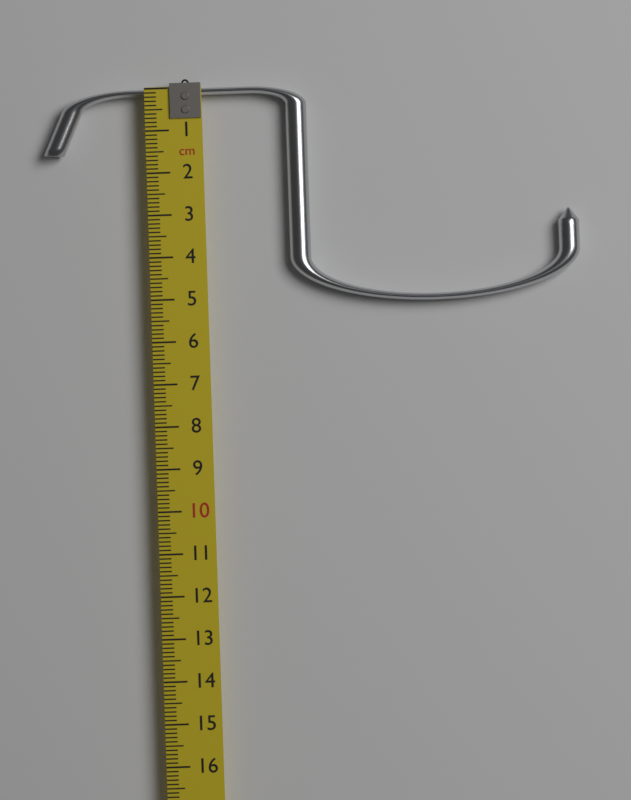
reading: 5.2 cm
